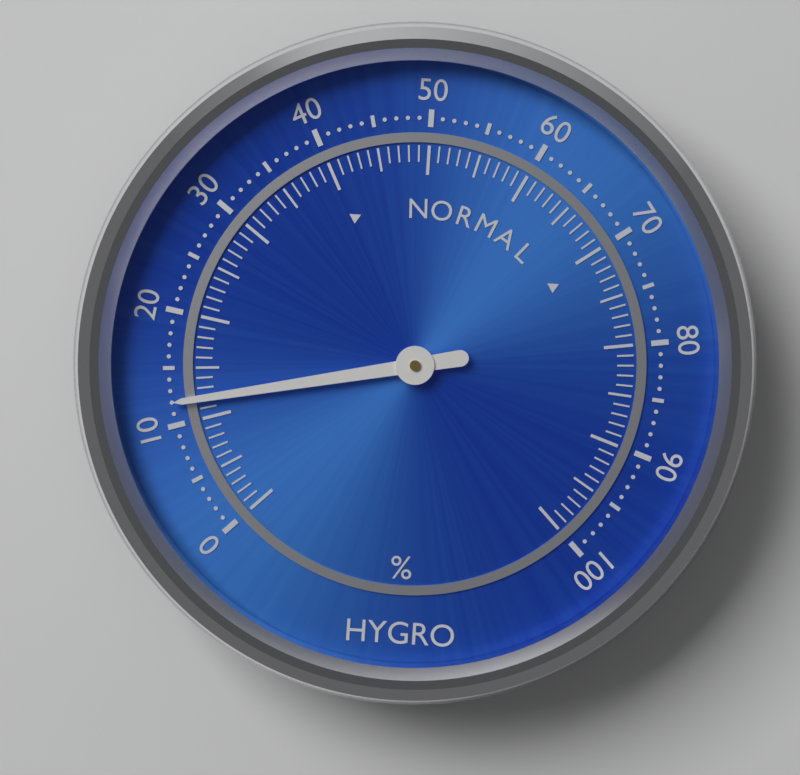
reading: 12 %
